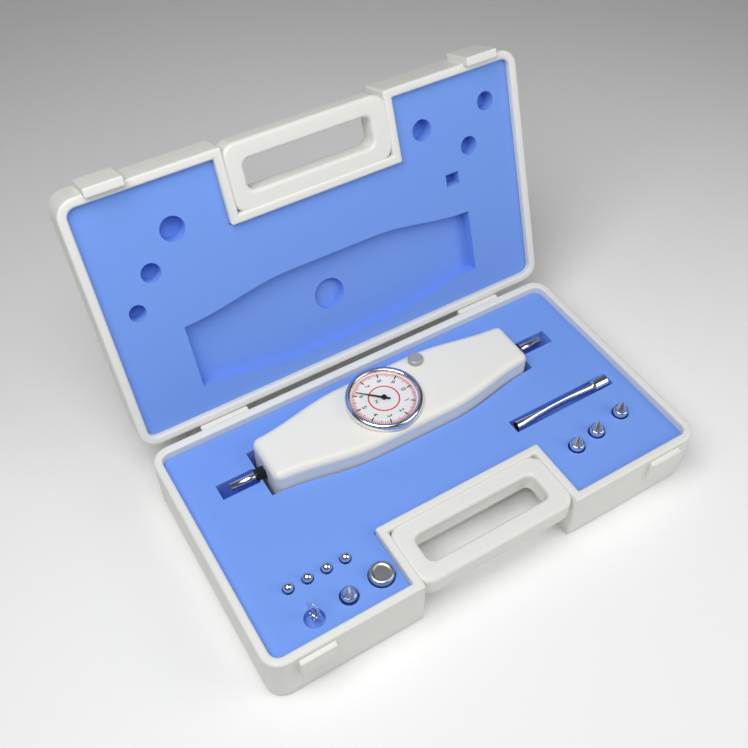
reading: 6.2 N
